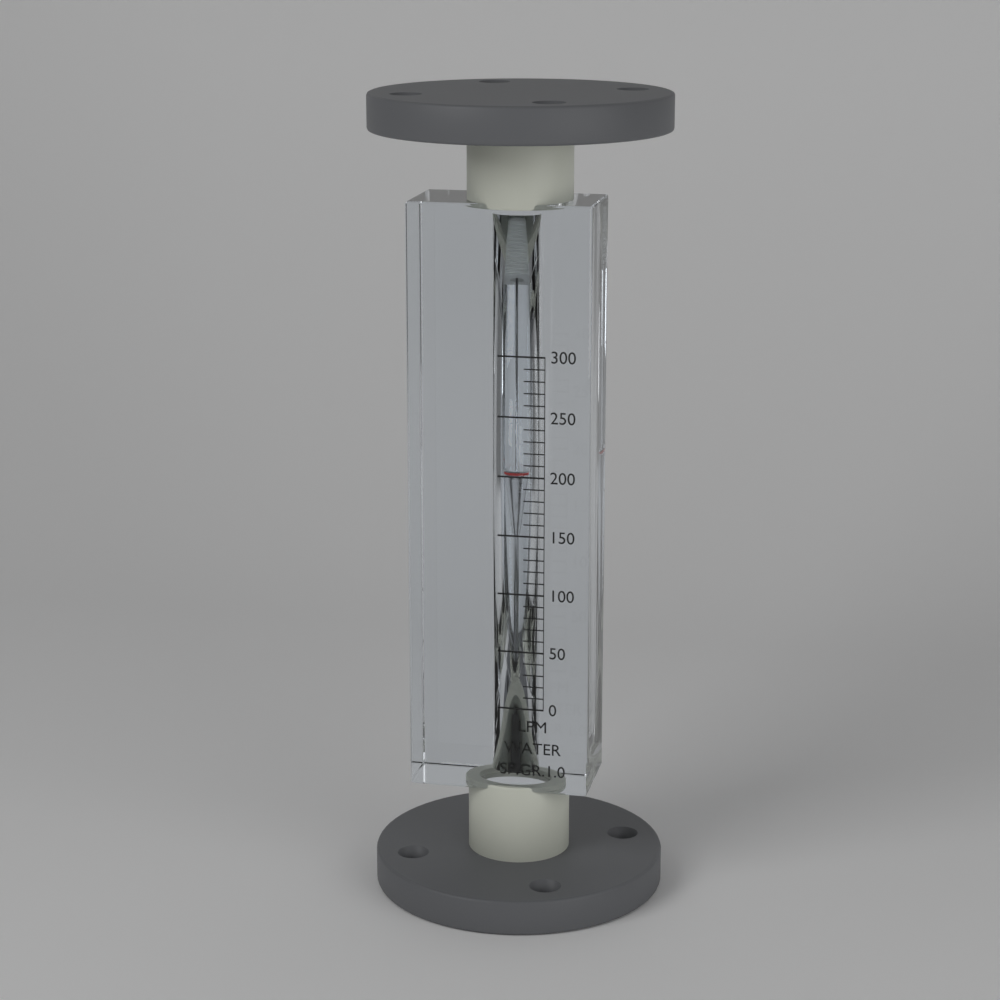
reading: 200 LPM
